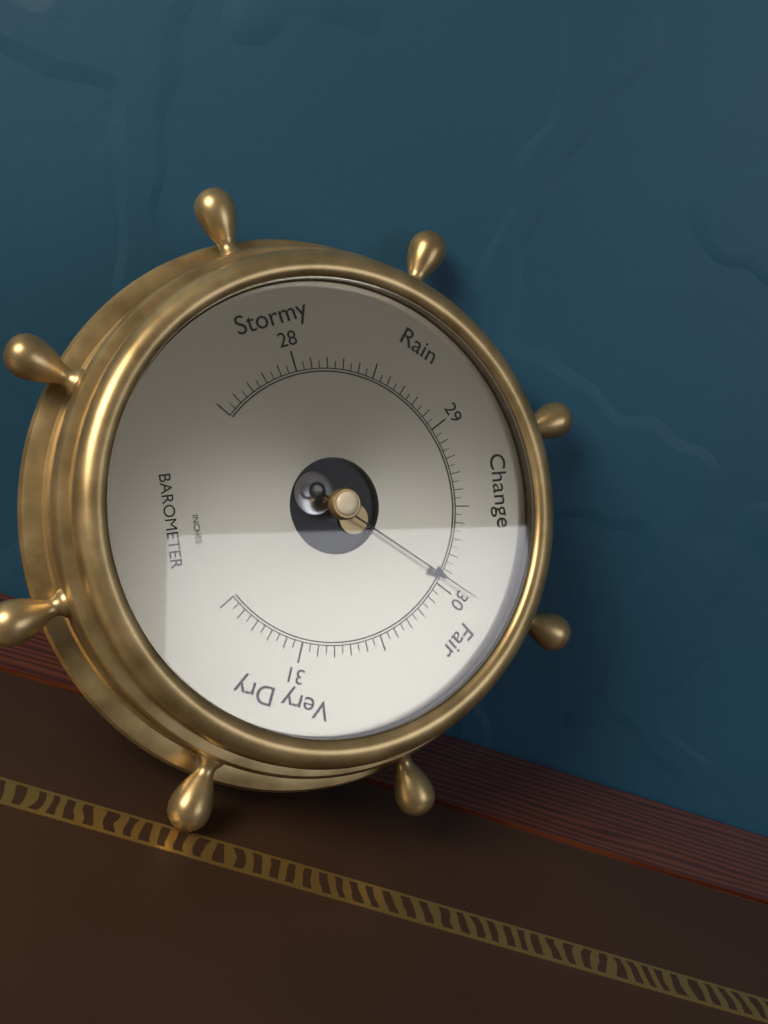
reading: 29.95 inHg
